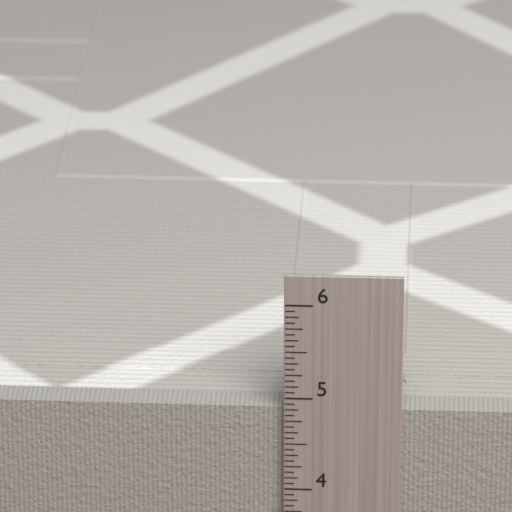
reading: 4.8750 in
